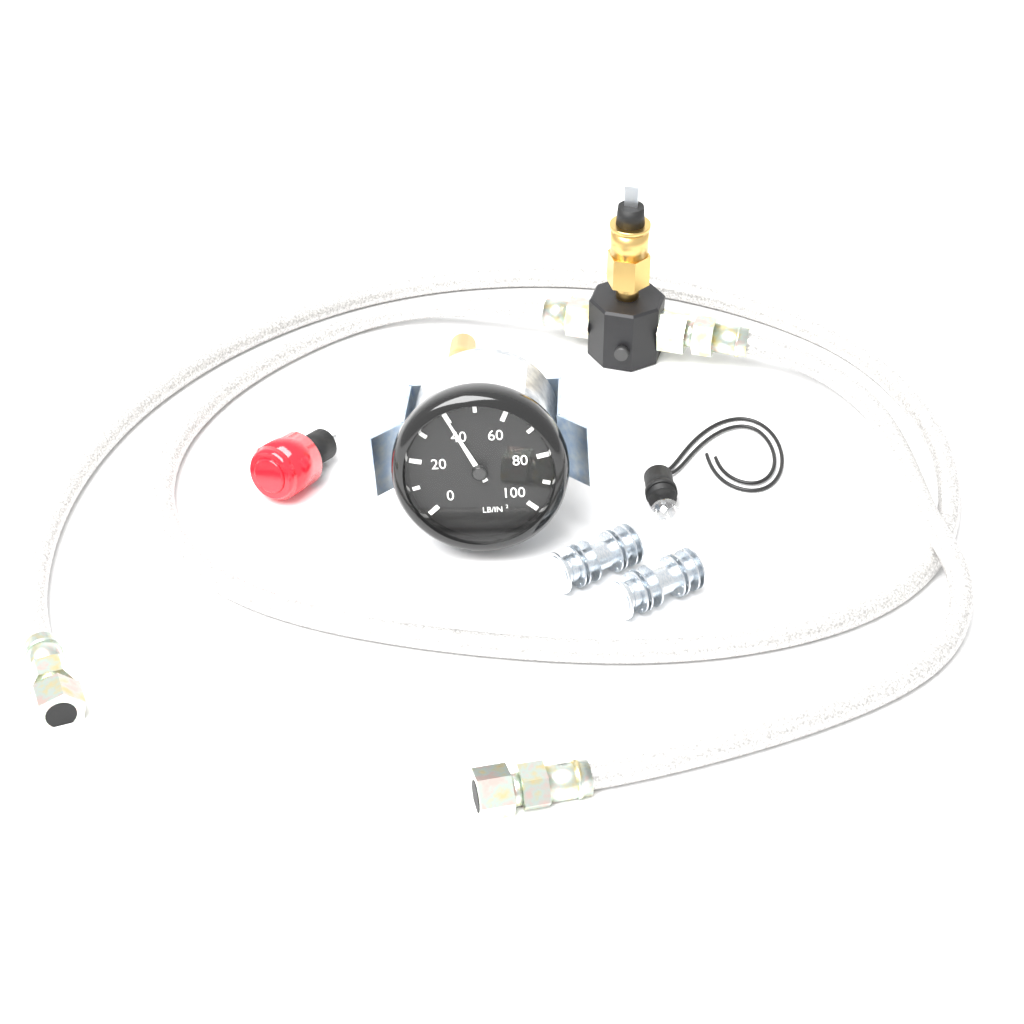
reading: 40 lb/in²
